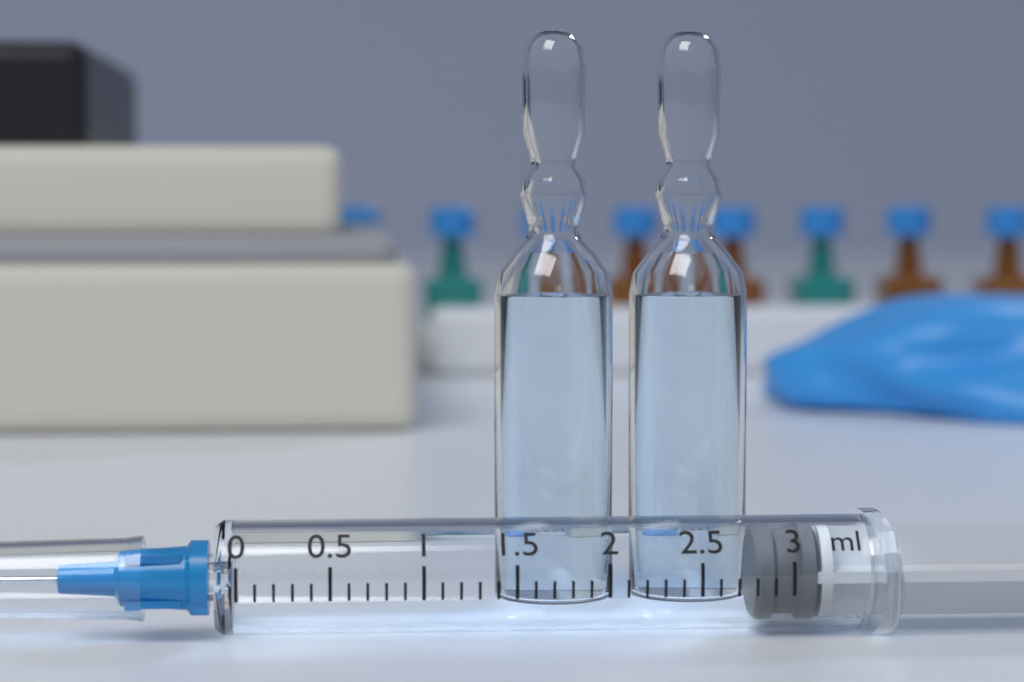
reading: 2.8 ml
